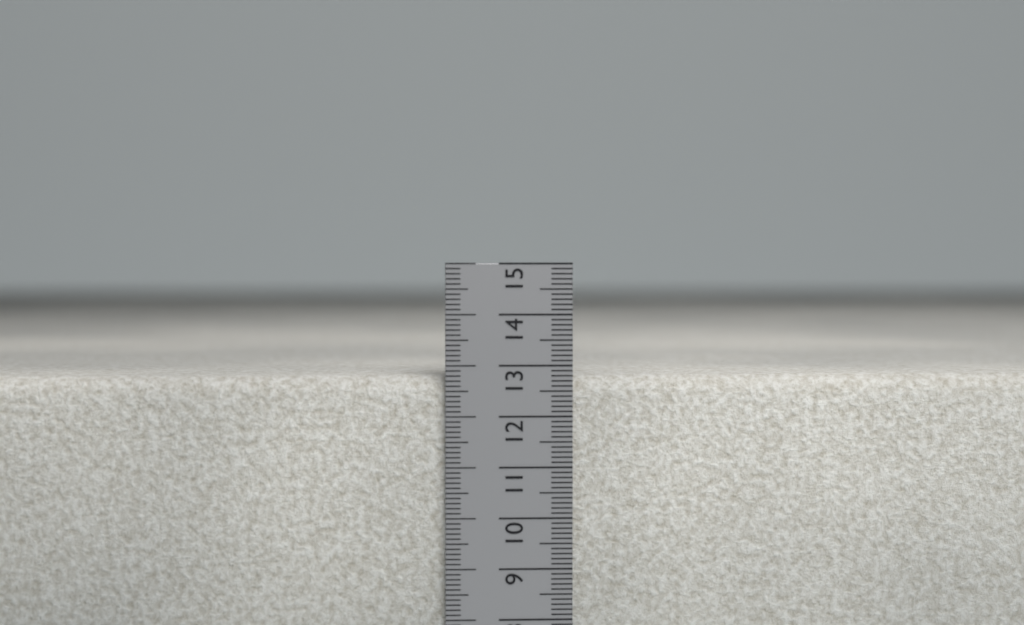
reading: 12.8 cm
